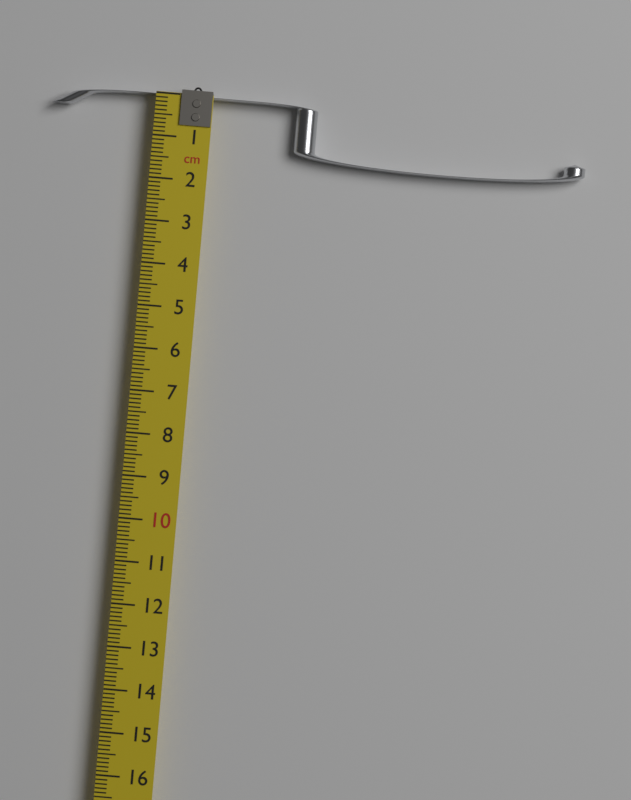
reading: 1.4 cm
